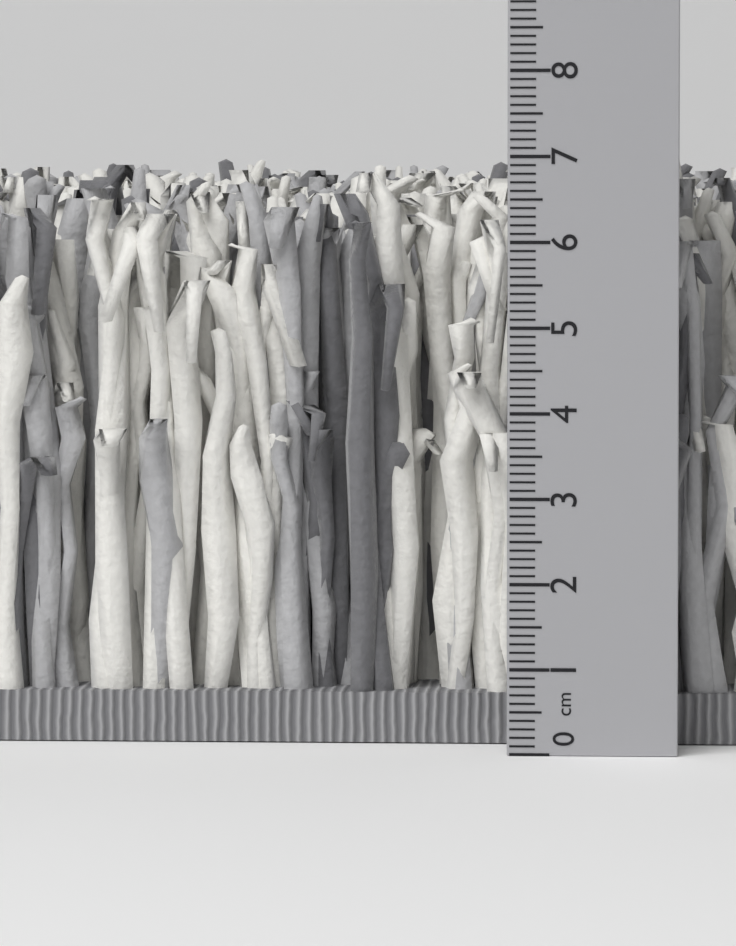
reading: 7.0 cm
